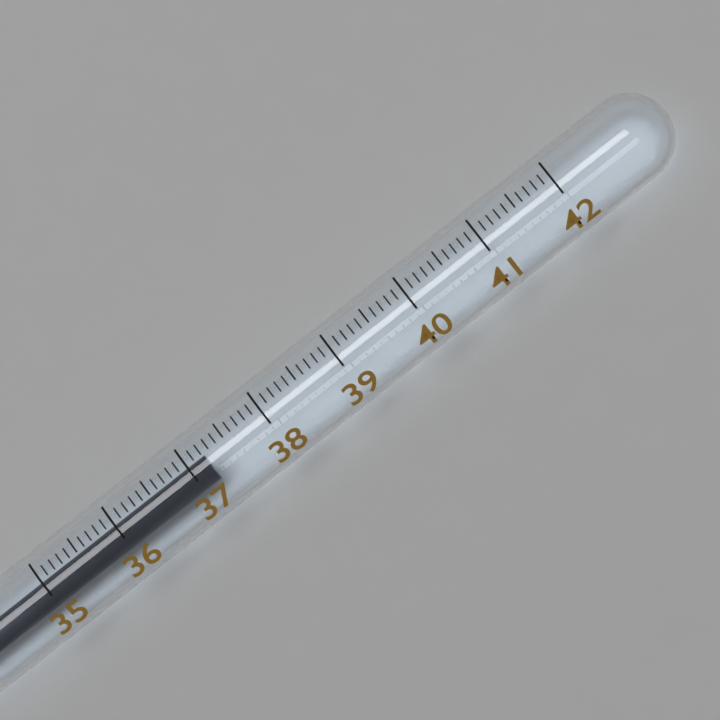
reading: 37.2 (no unit)
